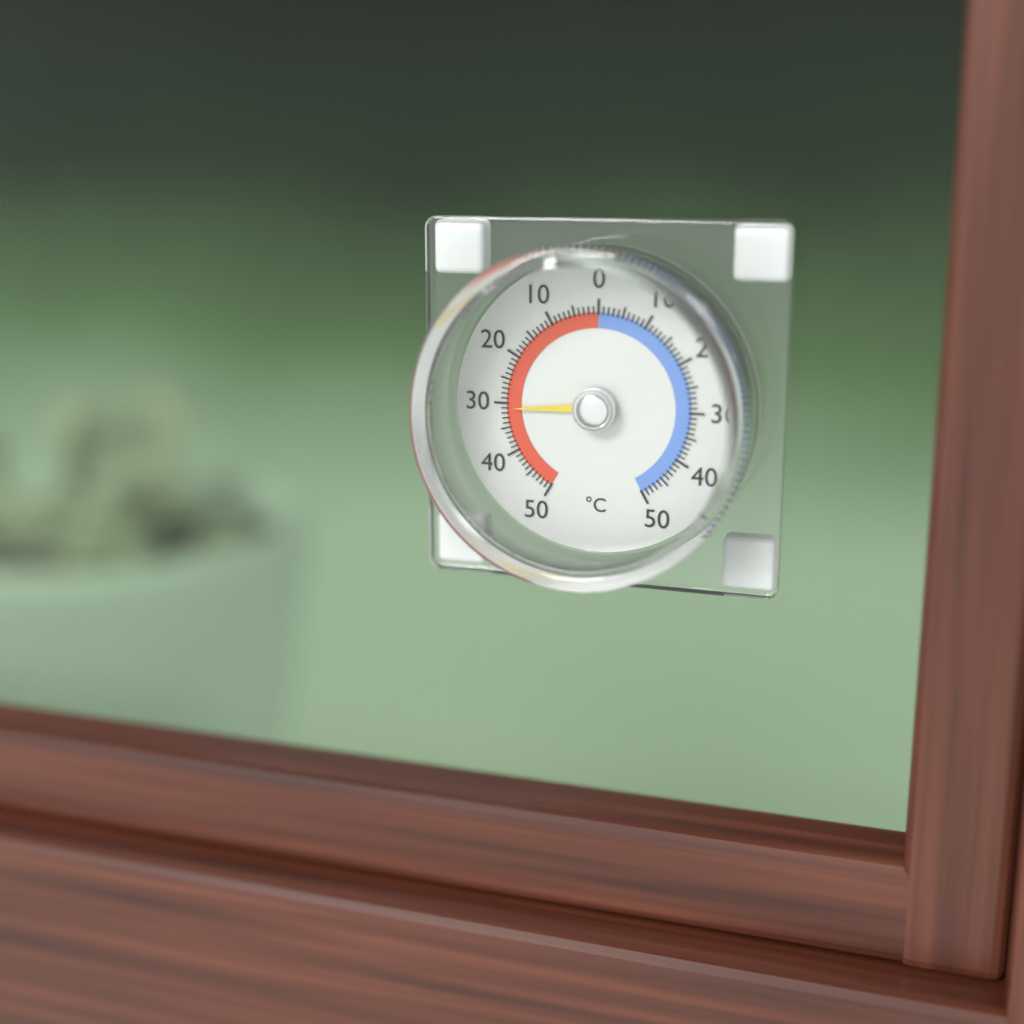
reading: 31 °C
